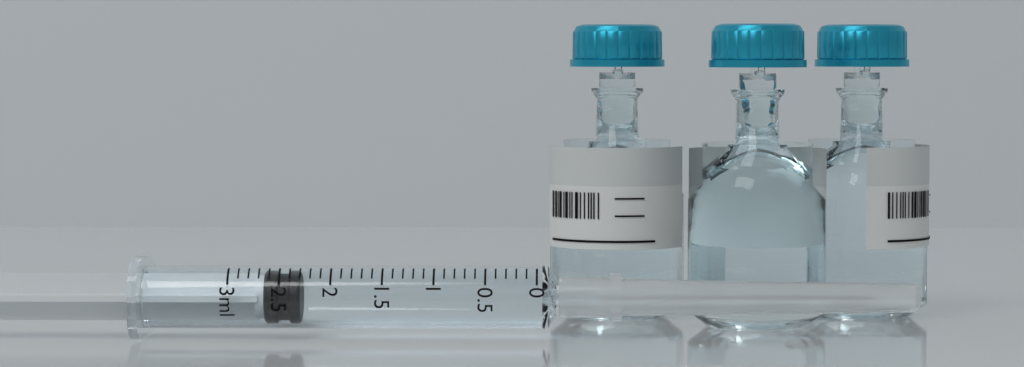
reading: 2.3 ml
